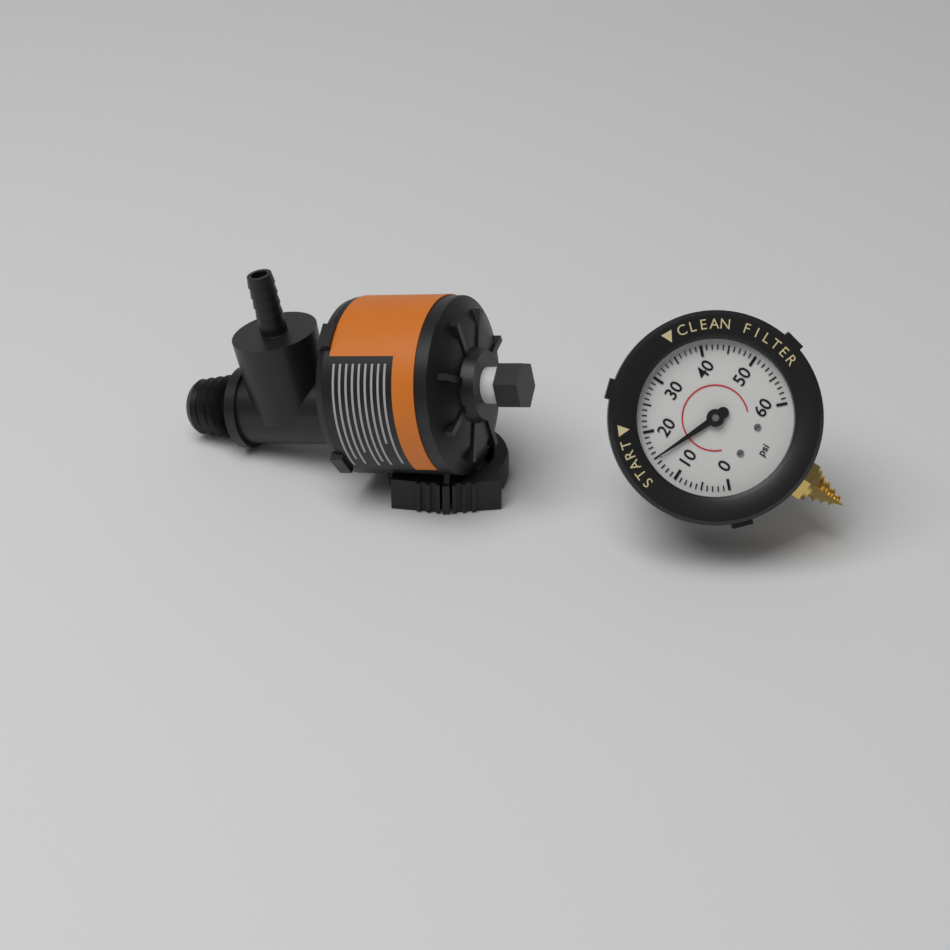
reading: 15 psi
